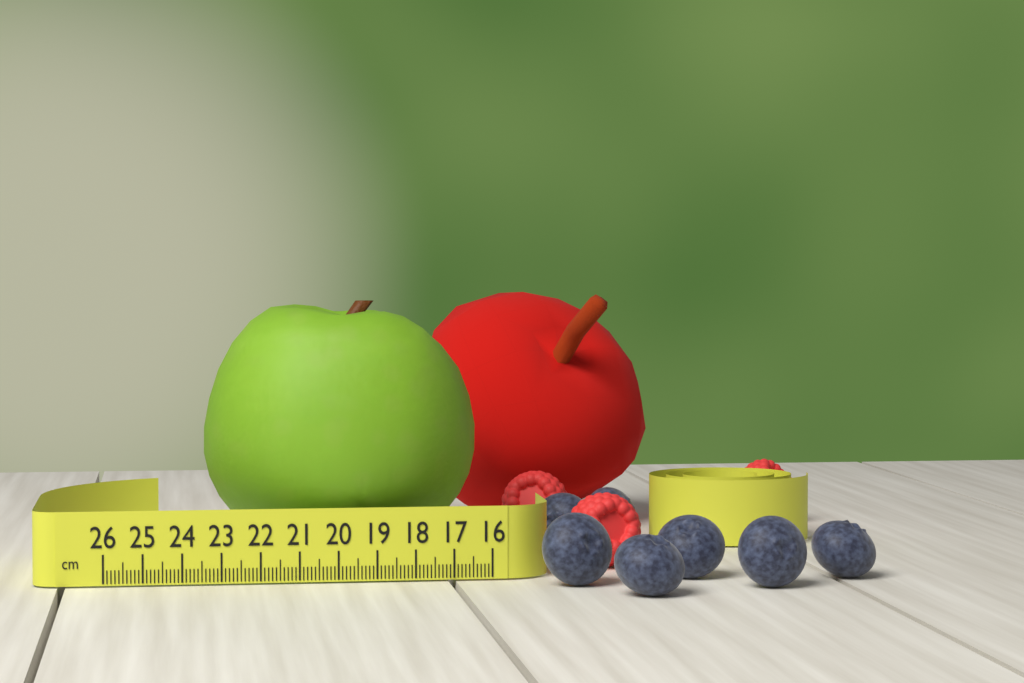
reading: 23.4 cm
